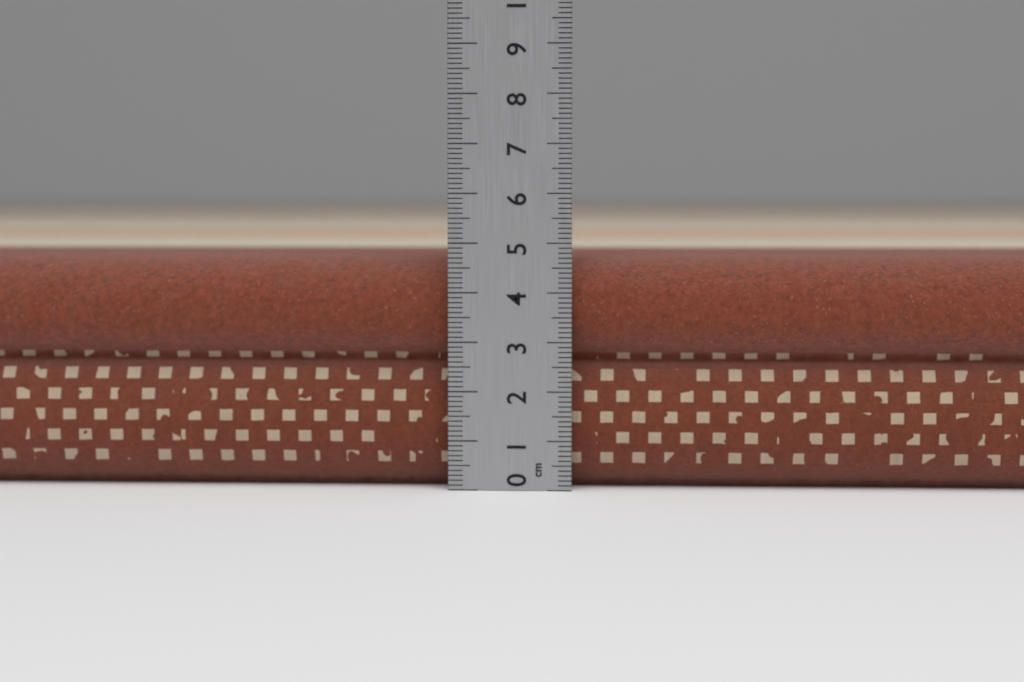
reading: 4.7 cm
